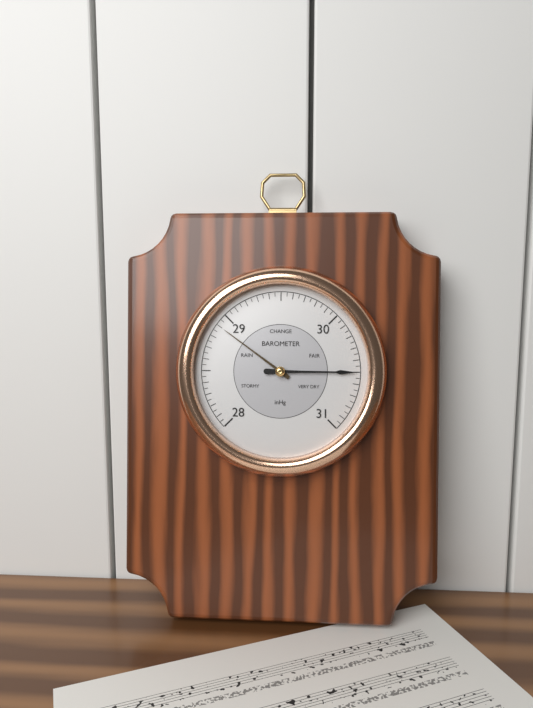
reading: 30.50 inHg
